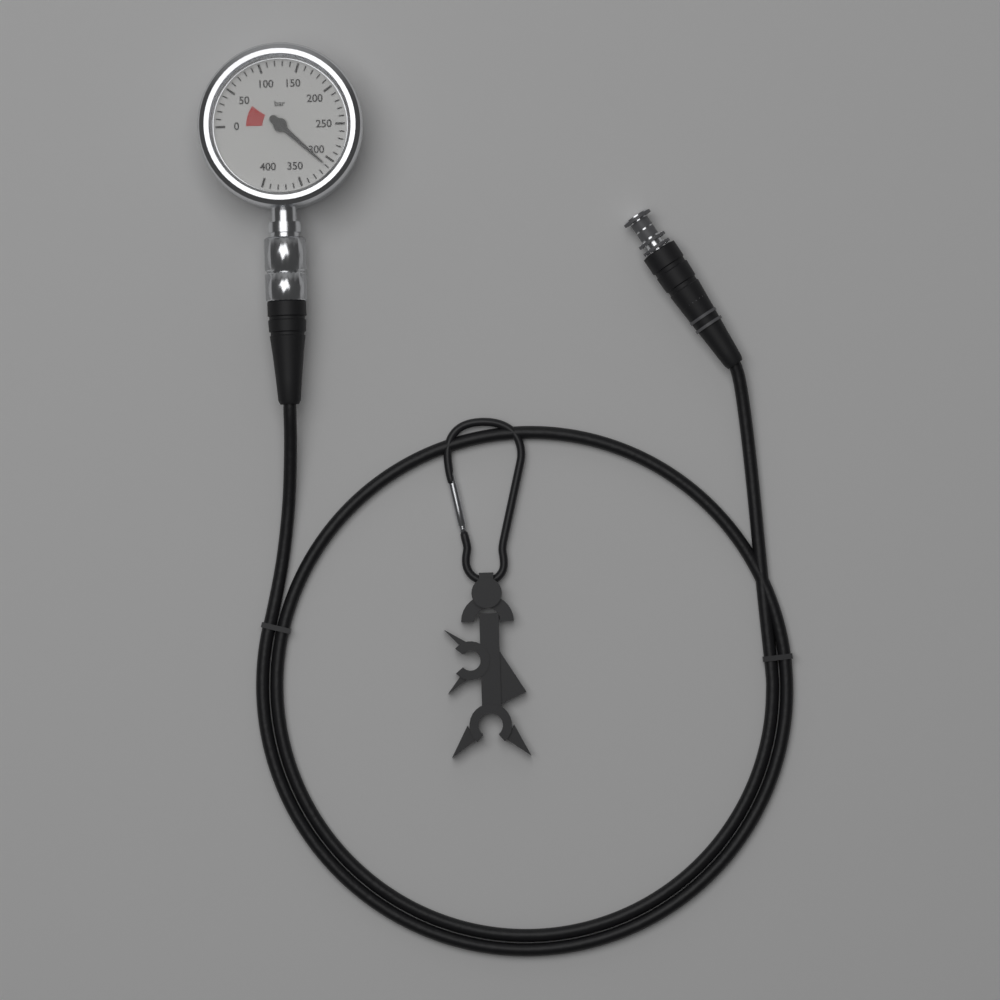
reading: 310 bar
